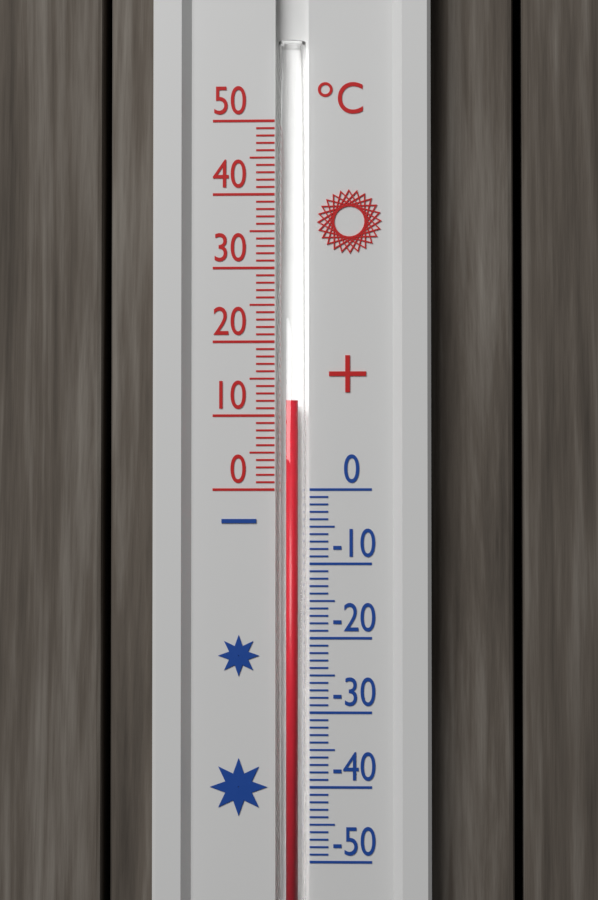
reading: 12 °C
